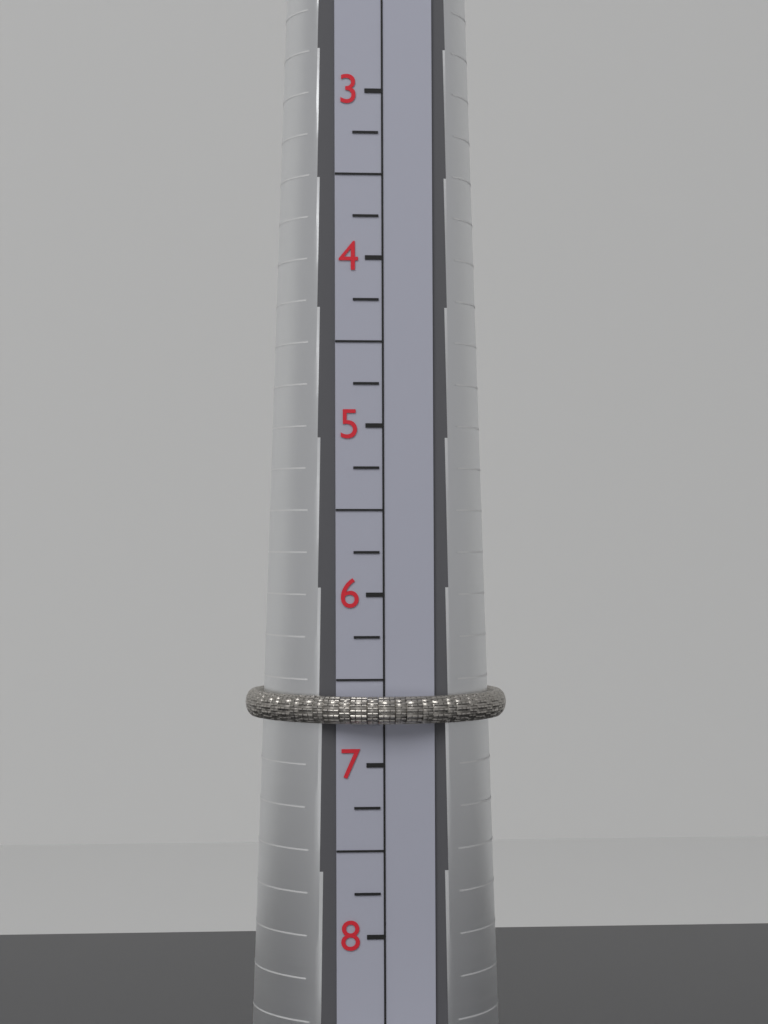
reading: 6.75 (no unit)
